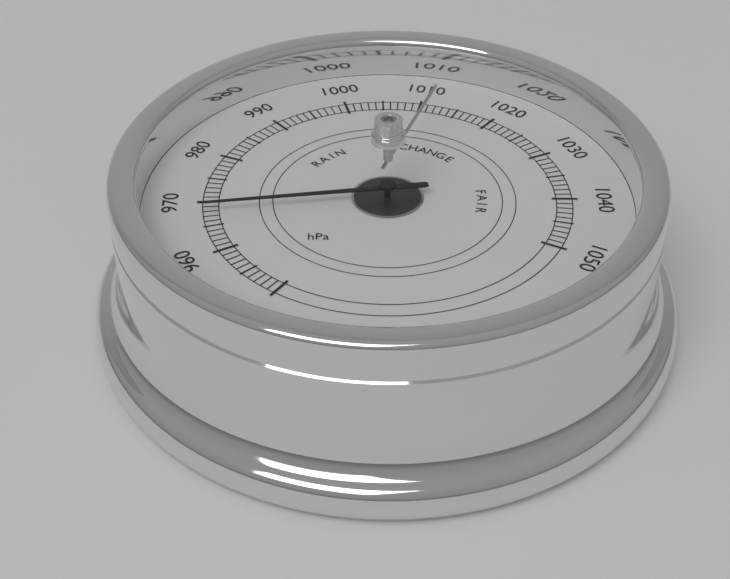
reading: 968 hPa
